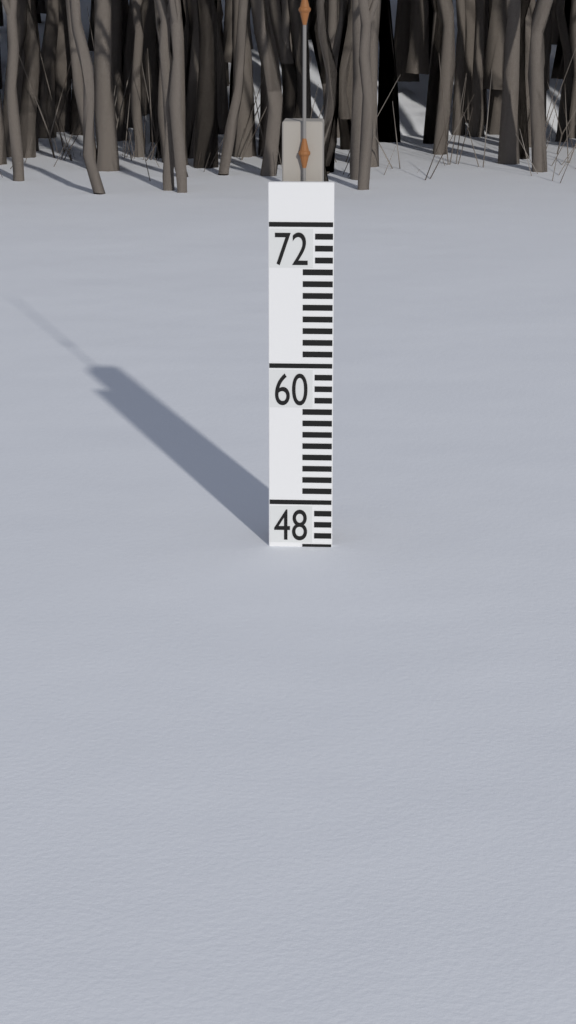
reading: 44 (no unit)
